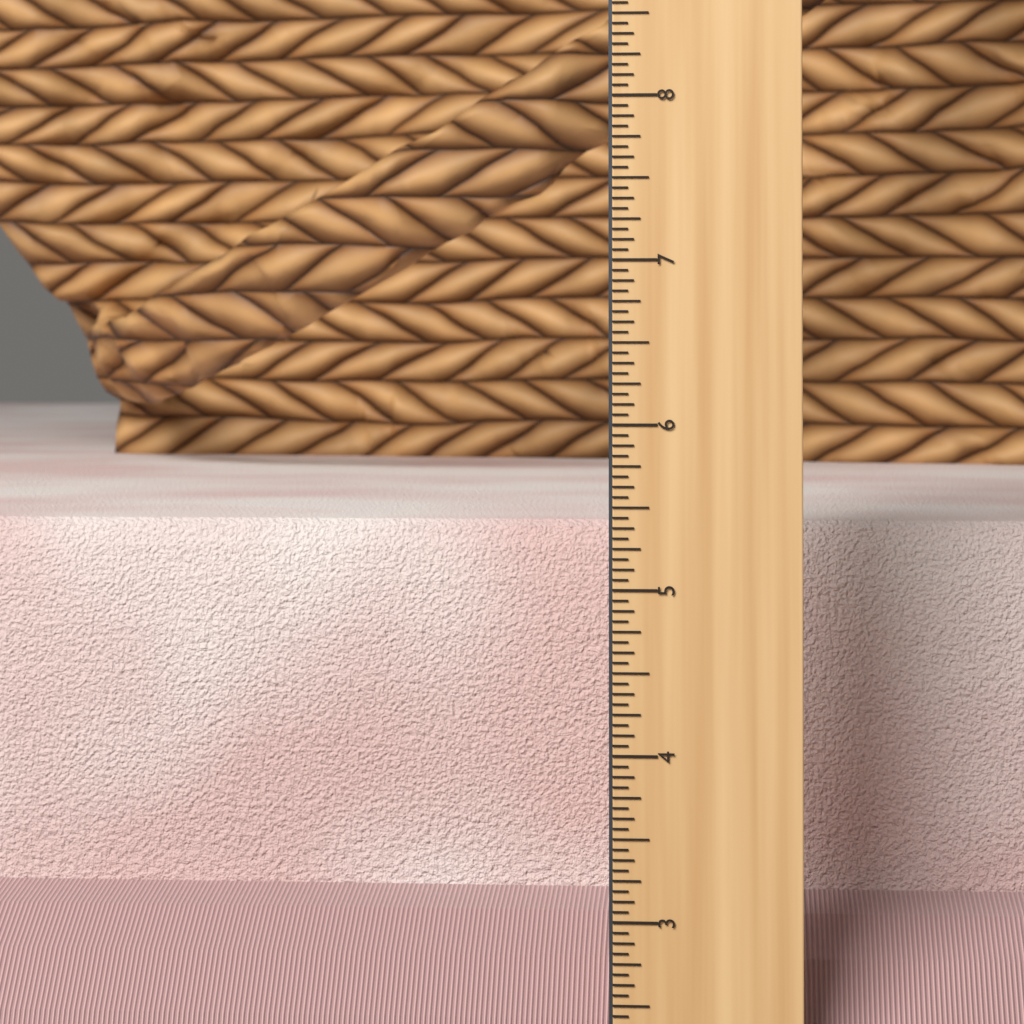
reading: 5.3125 in
